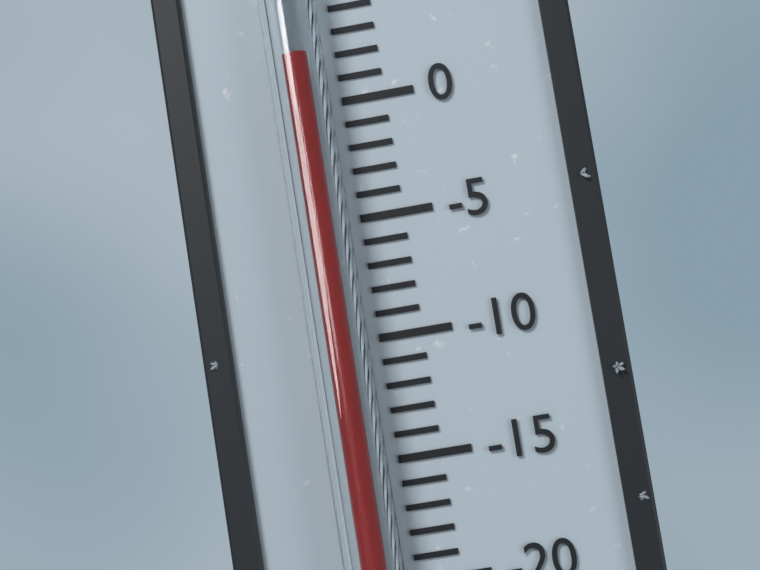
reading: 2 °C
